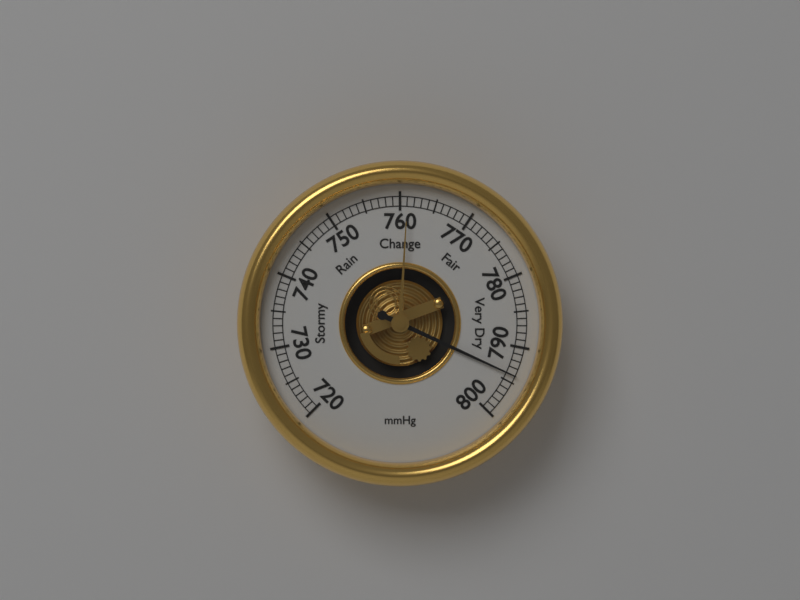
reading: 794 mmHg
